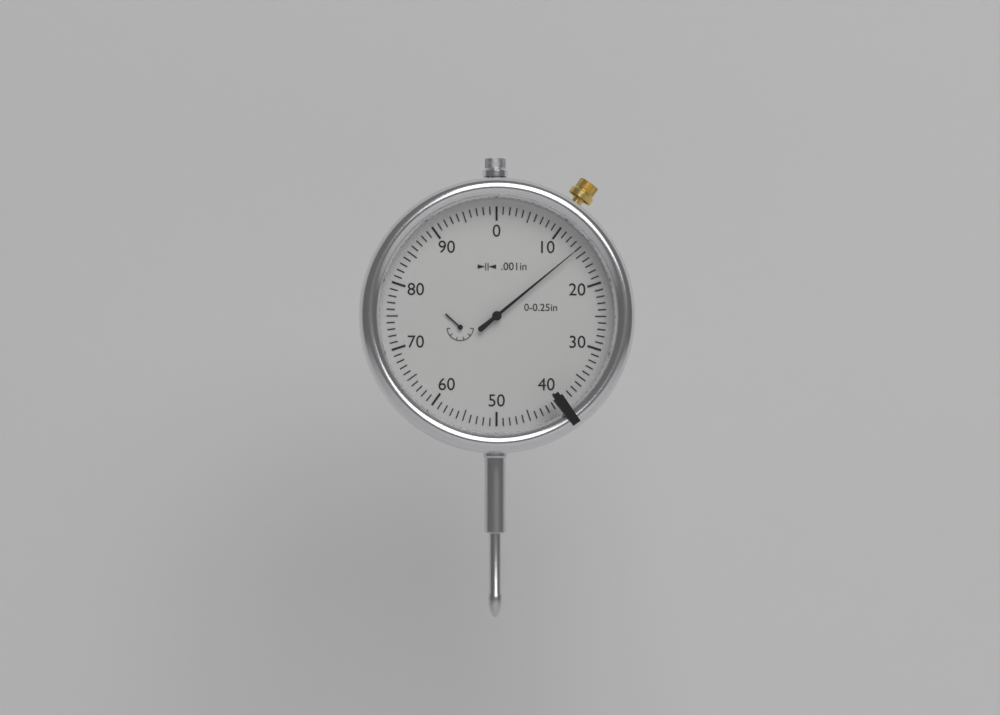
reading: 0.014 in
